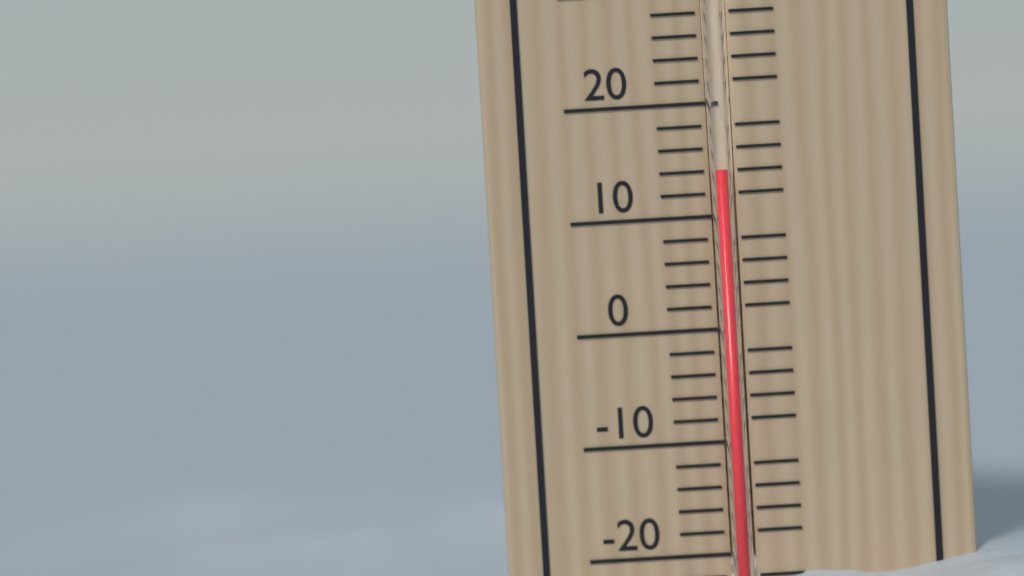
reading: 14 °C
